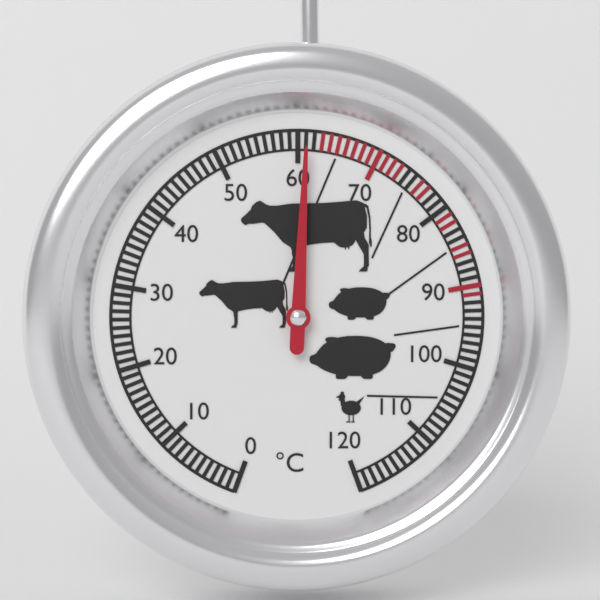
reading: 61 °C
